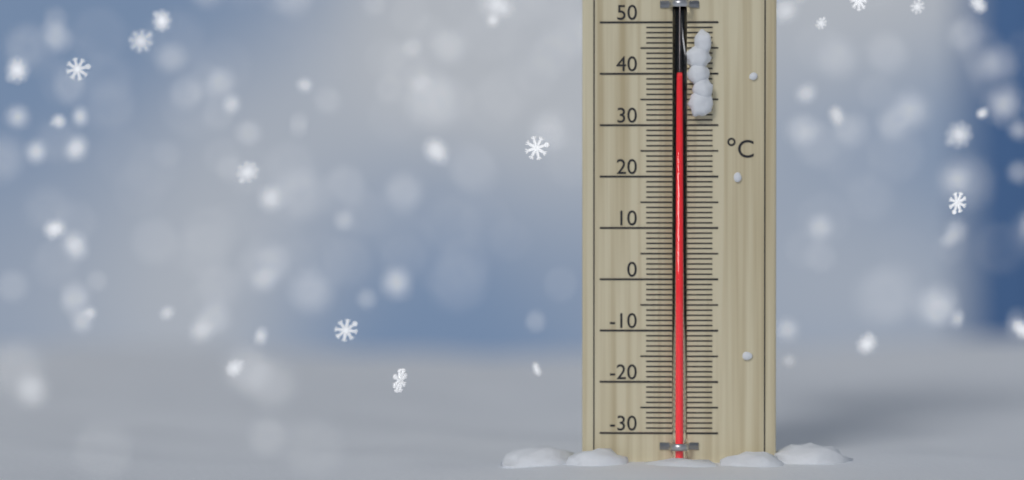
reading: 39 °C
